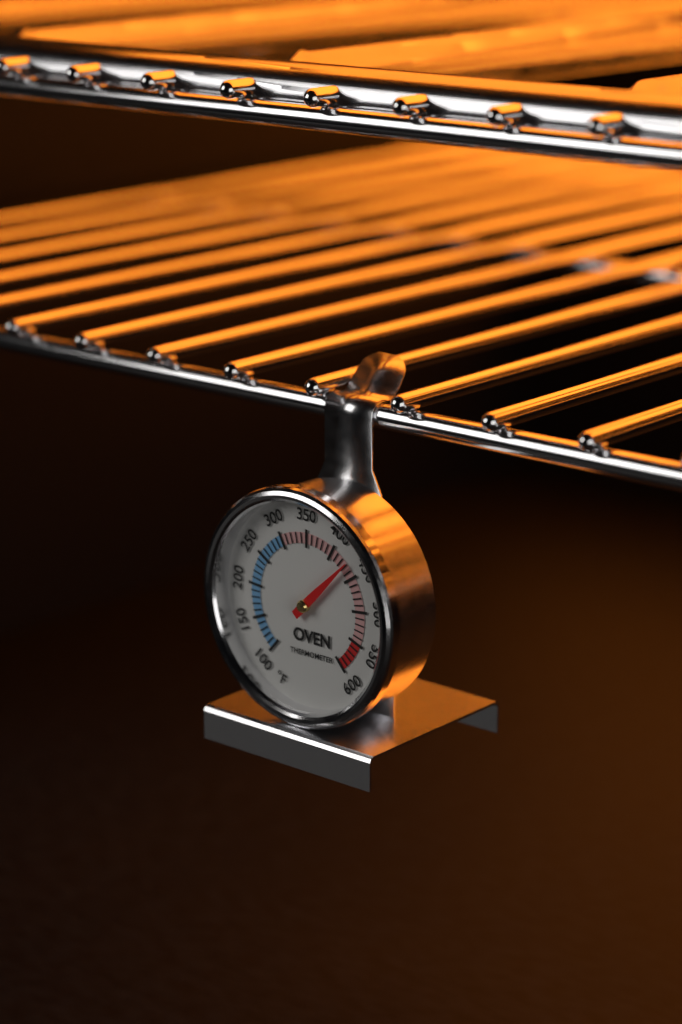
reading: 430 °F
